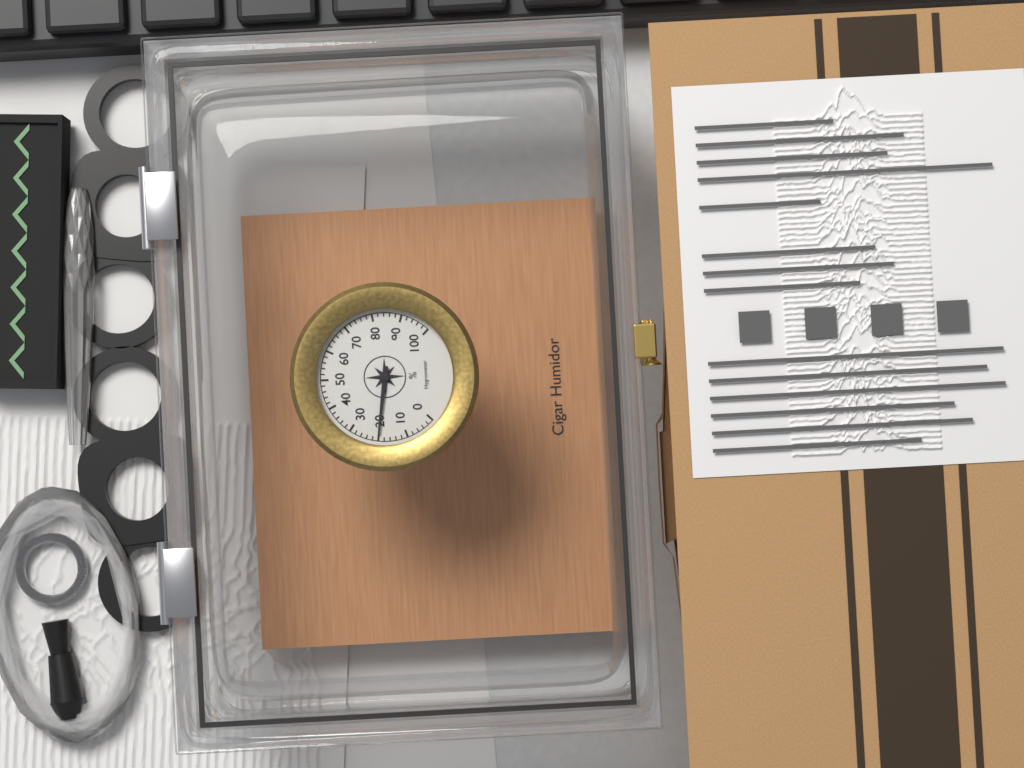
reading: 20 %
